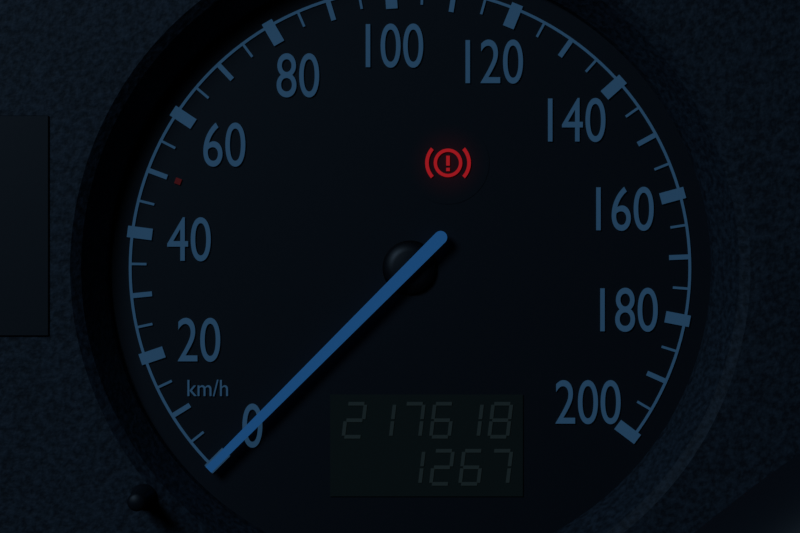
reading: 0 km/h
